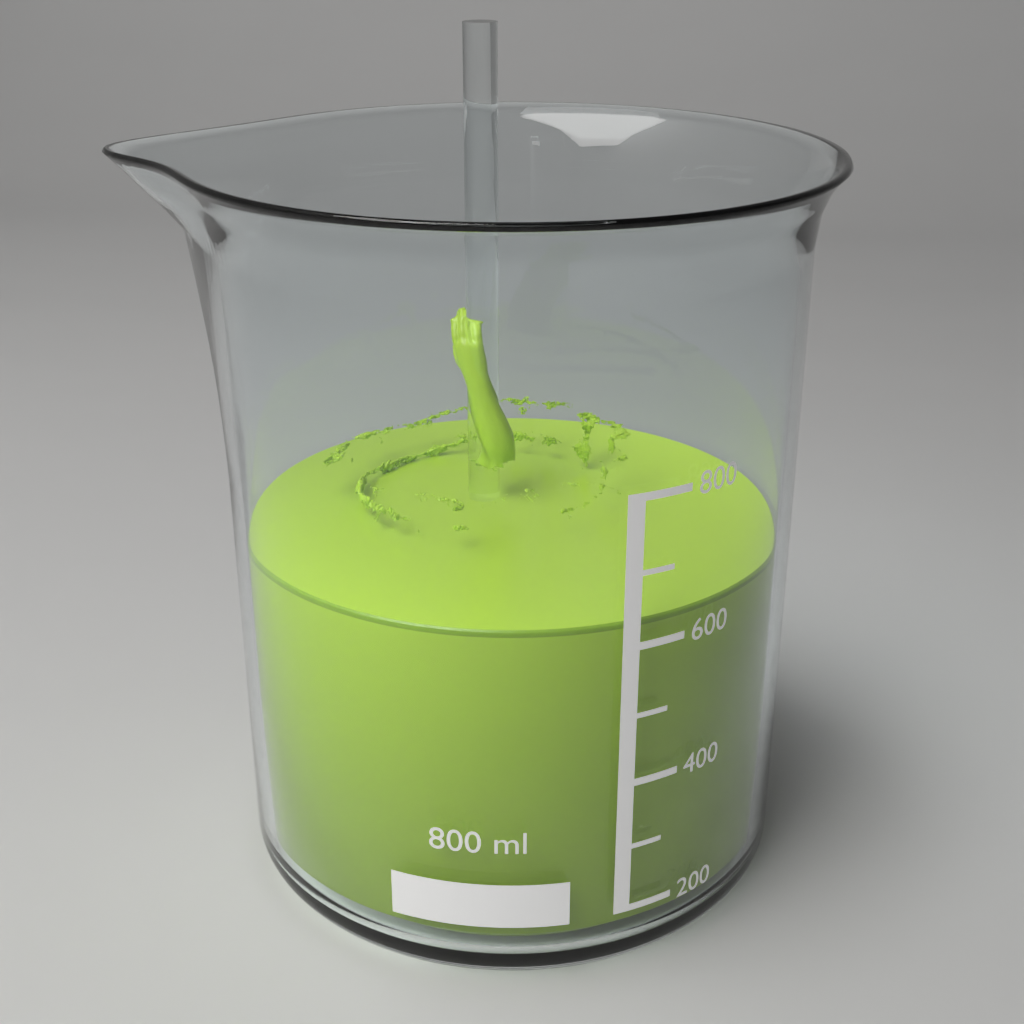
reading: 630 ml
